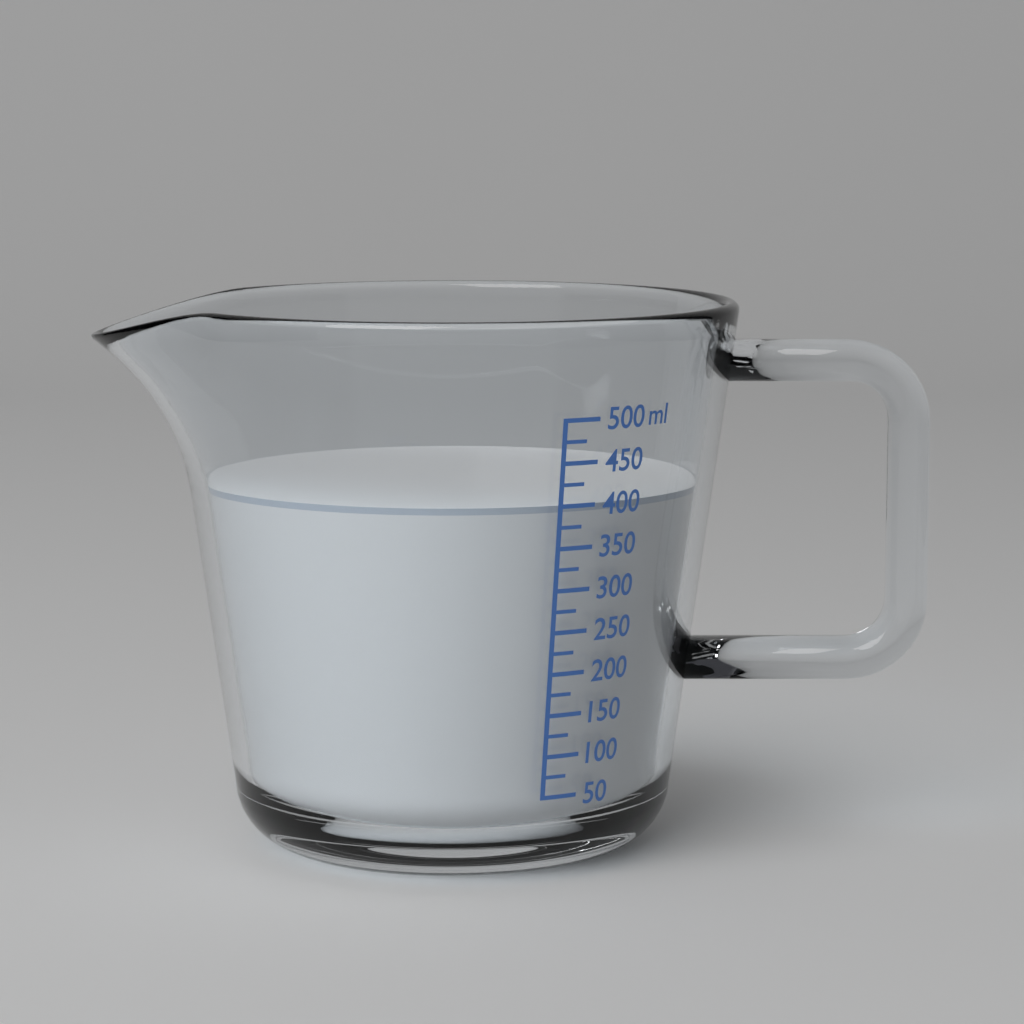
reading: 400 ml
